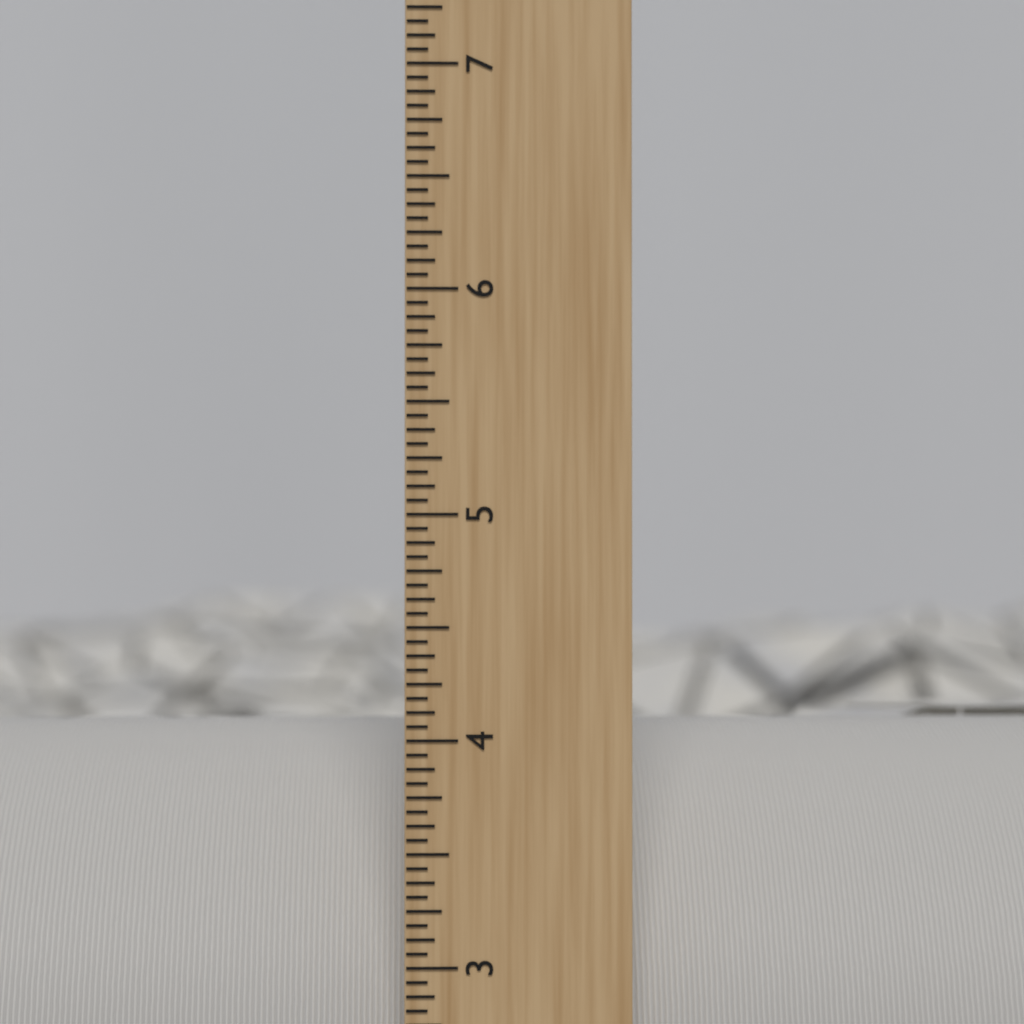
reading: 4.0000 inch
